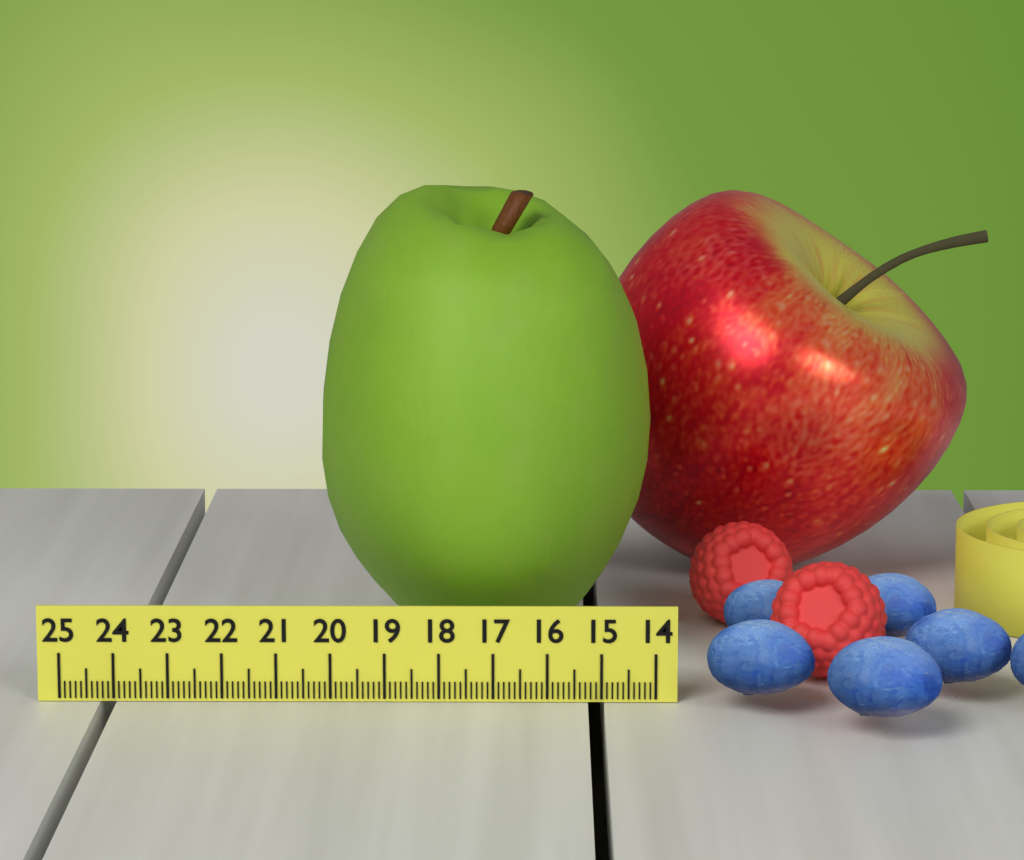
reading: 20.4 (no unit)
